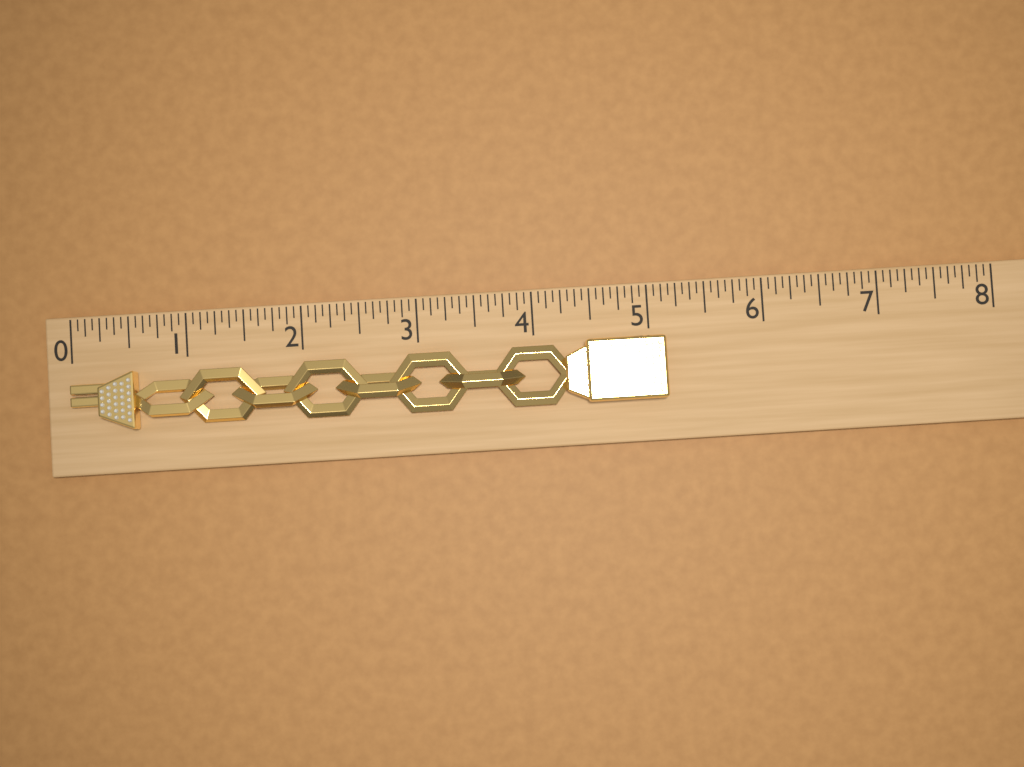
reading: 5.1250 (no unit)
